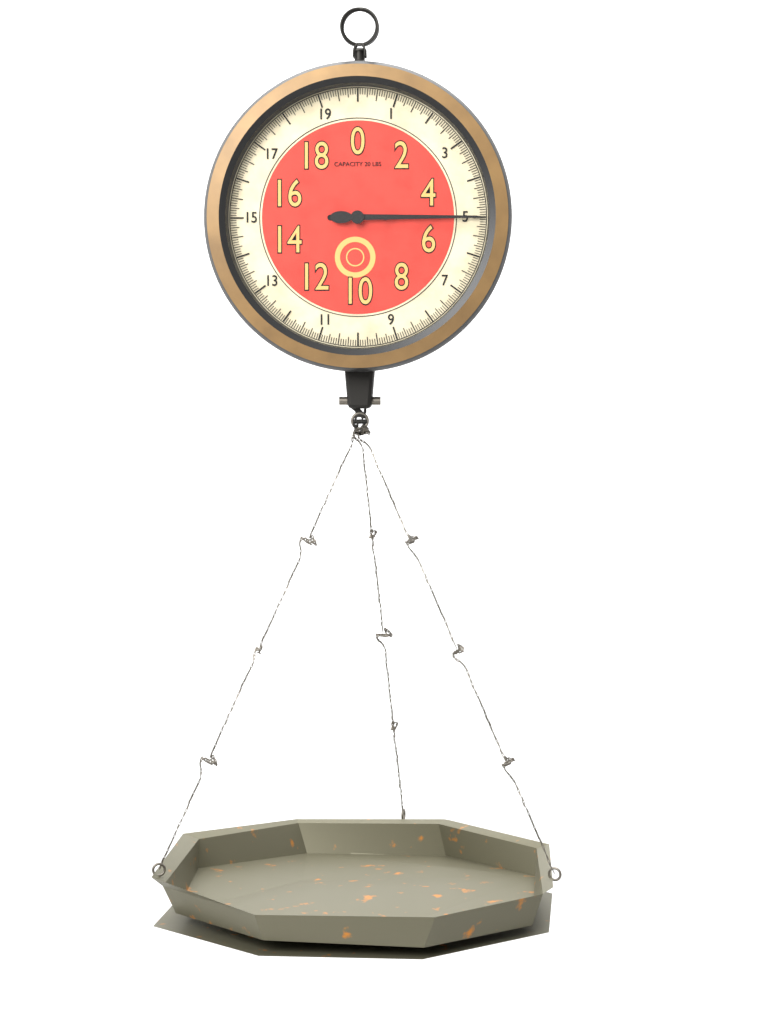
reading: 5.0000 lbs
